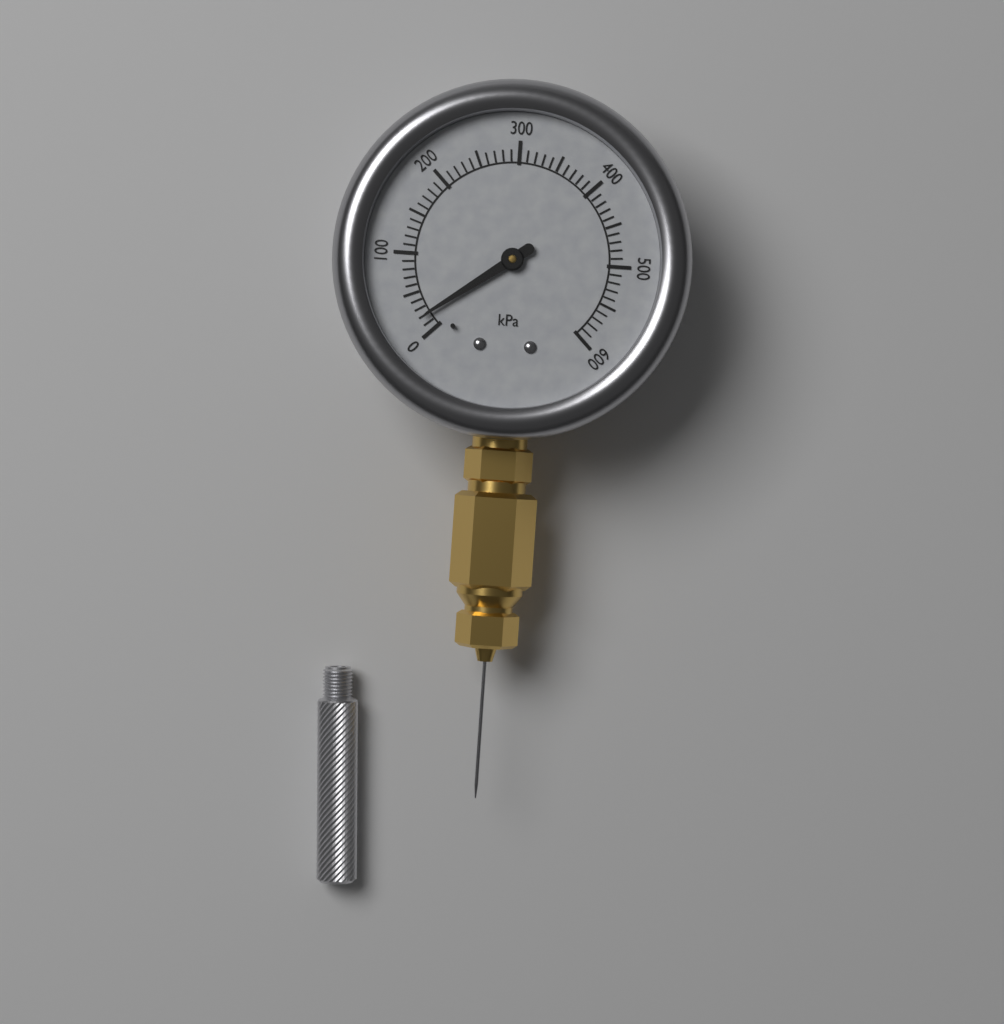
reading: 20 kPa
